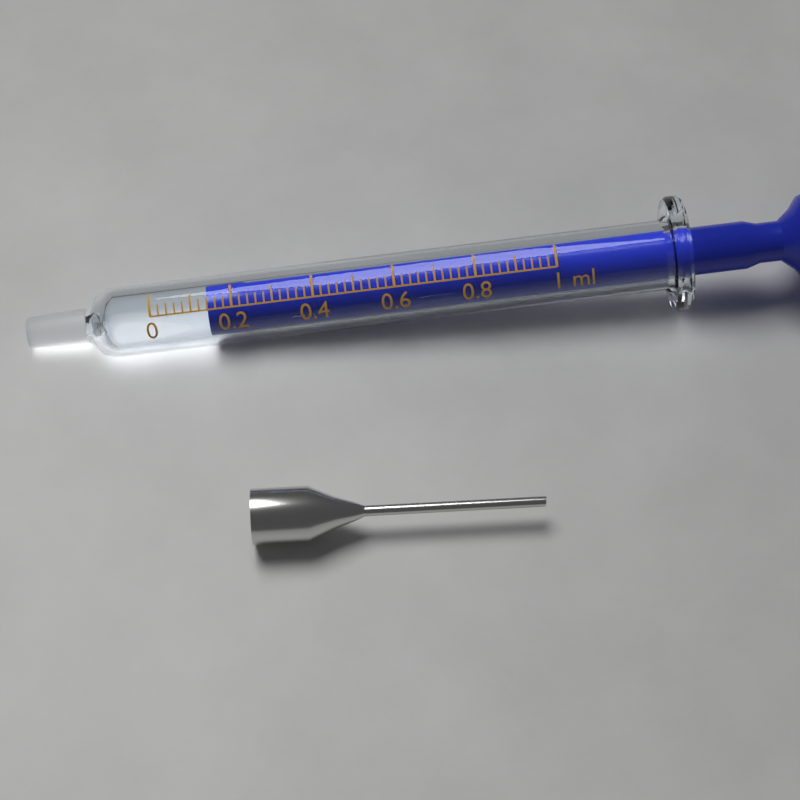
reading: 0.14 ml
